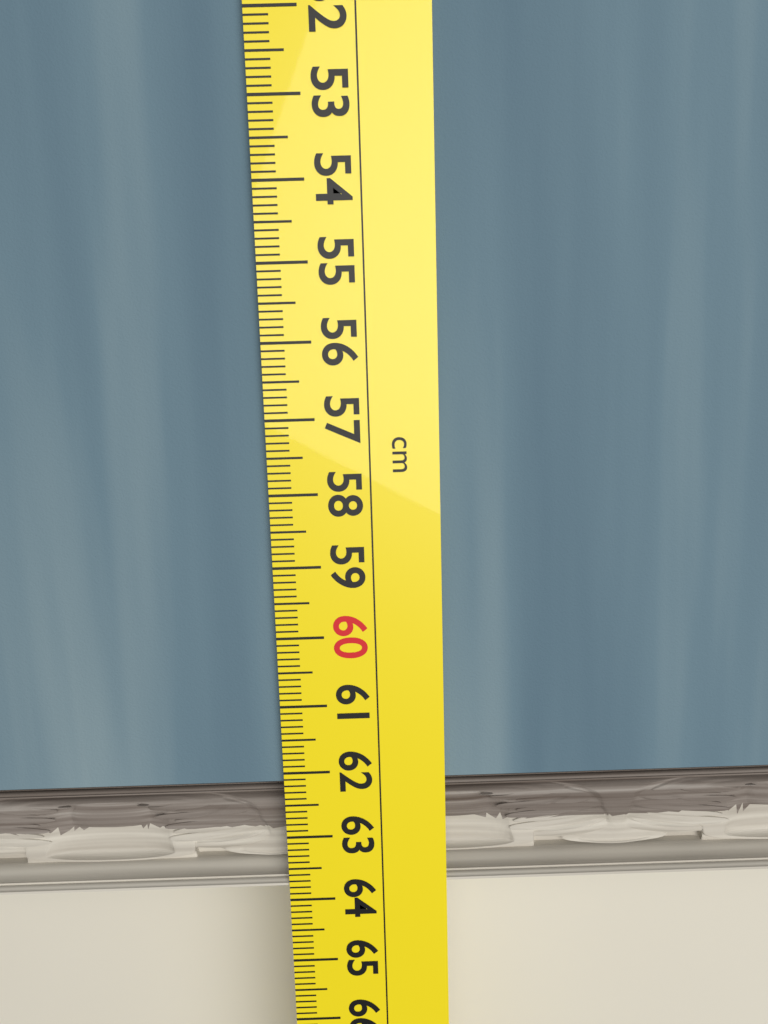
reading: 63.8 cm
